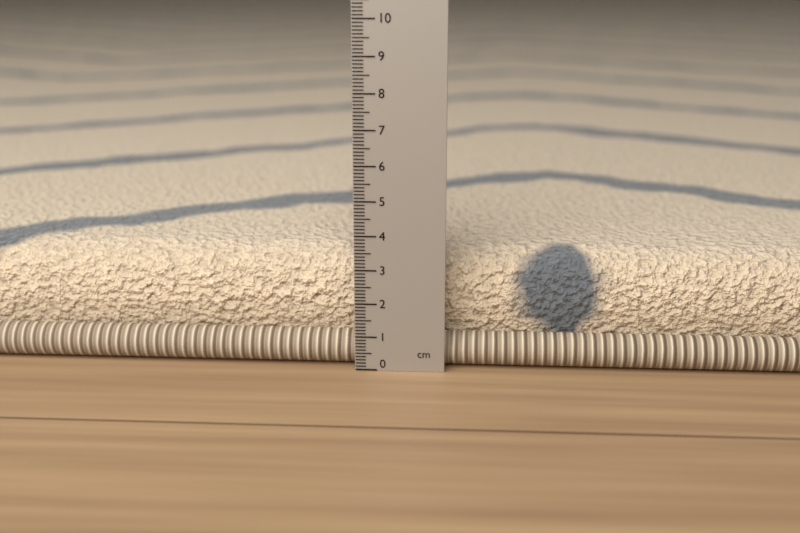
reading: 3.3 cm
